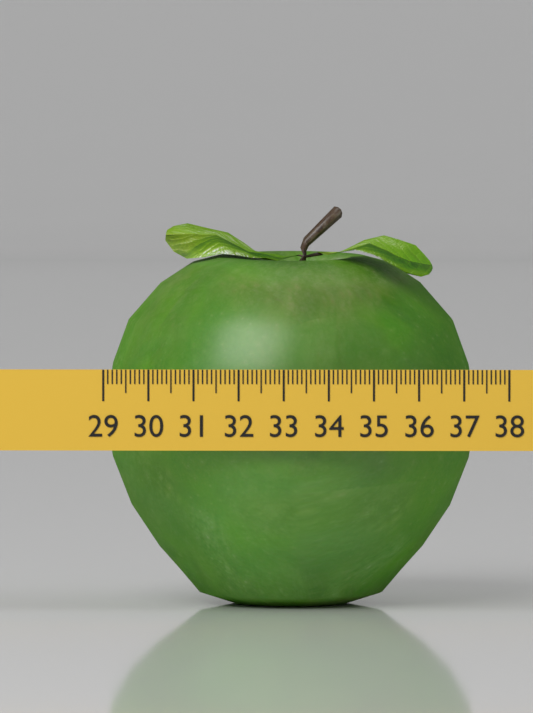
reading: 37.2 (no unit)
